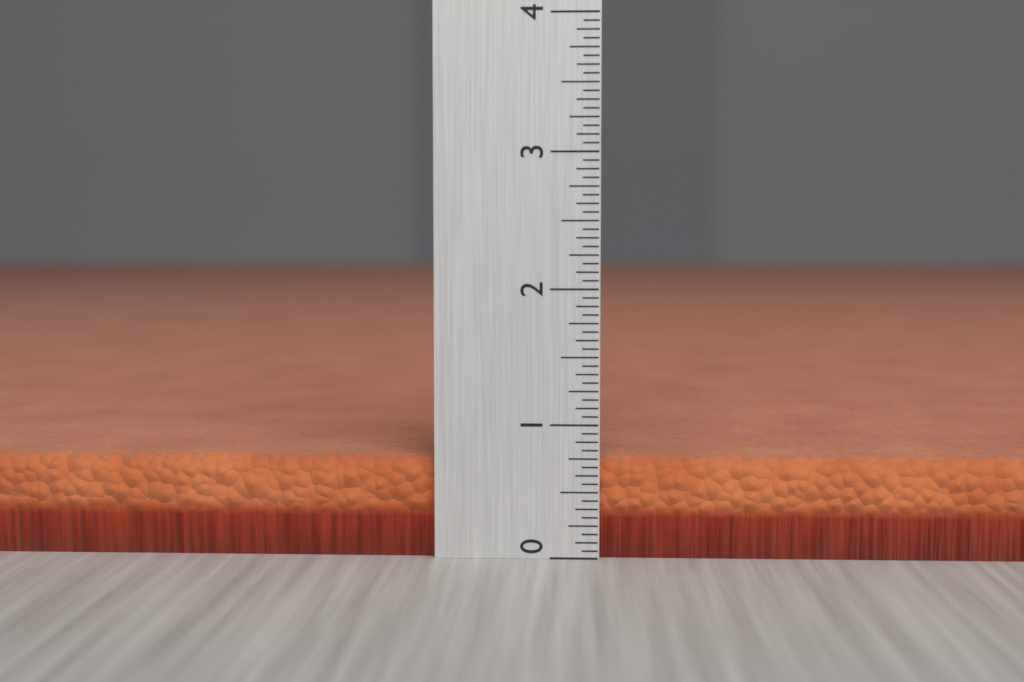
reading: 0.7500 (no unit)
